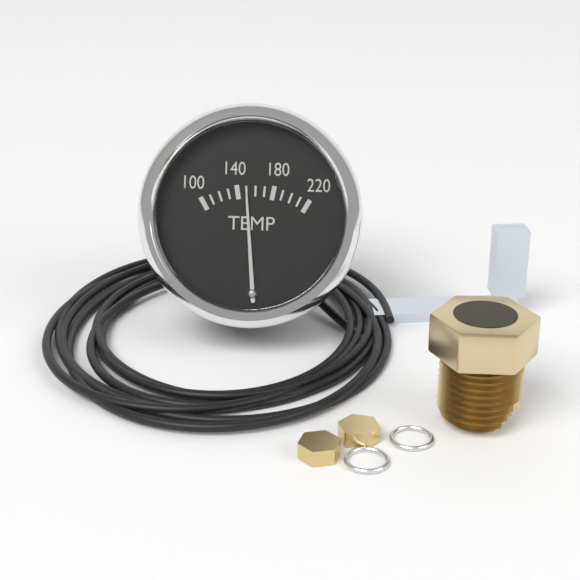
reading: 150 (no unit)
